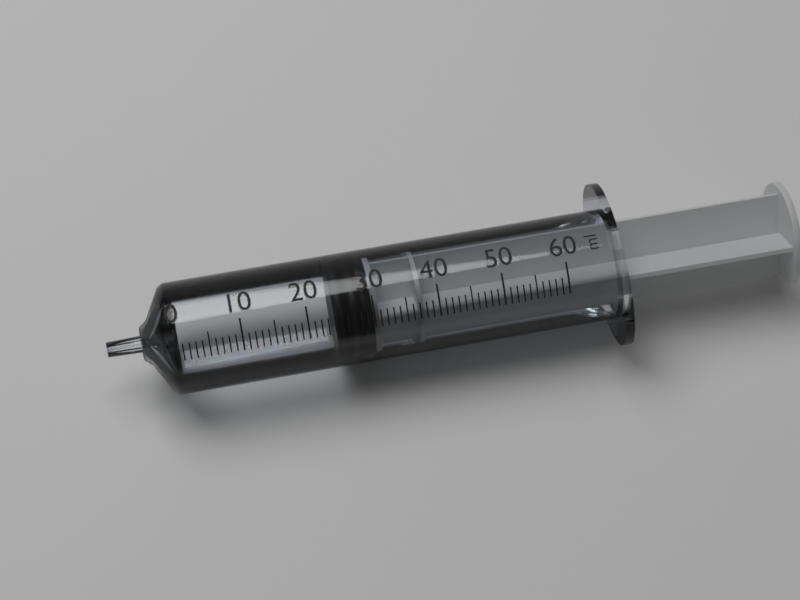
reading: 24 ml
